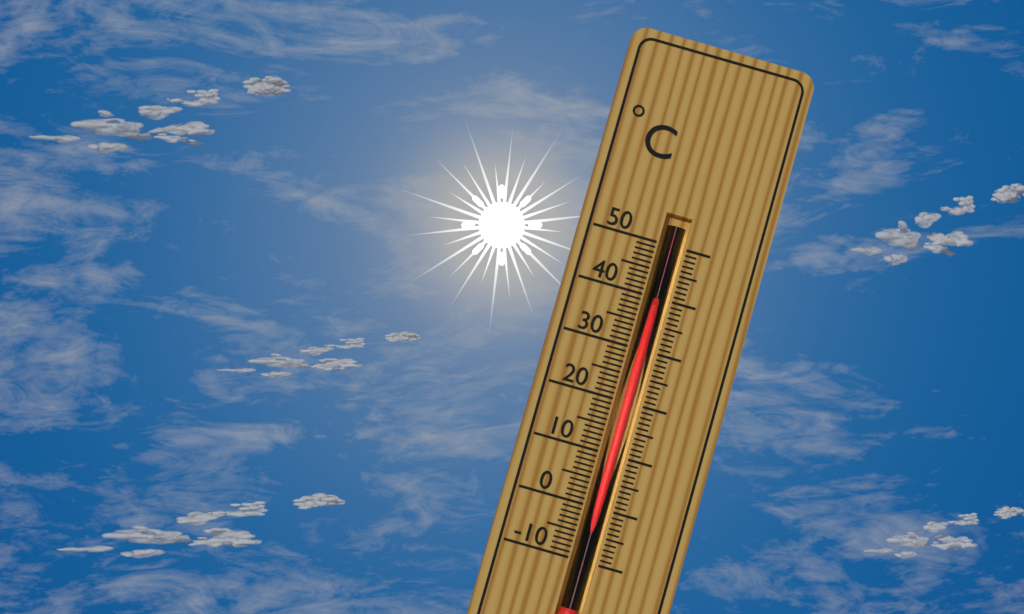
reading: 38 °C
